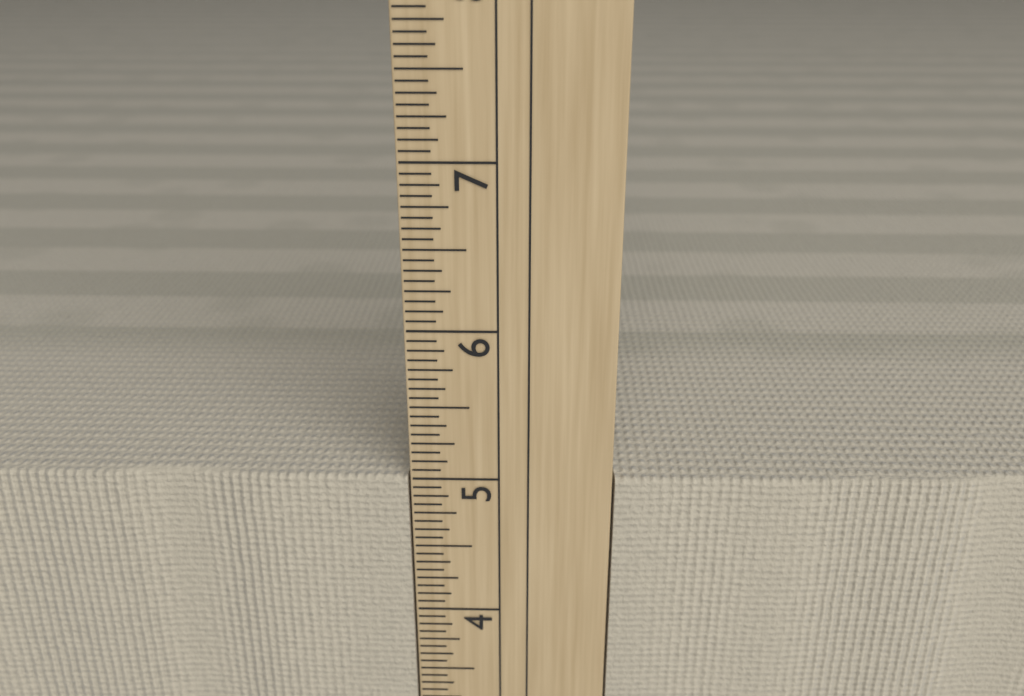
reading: 5.0000 in
